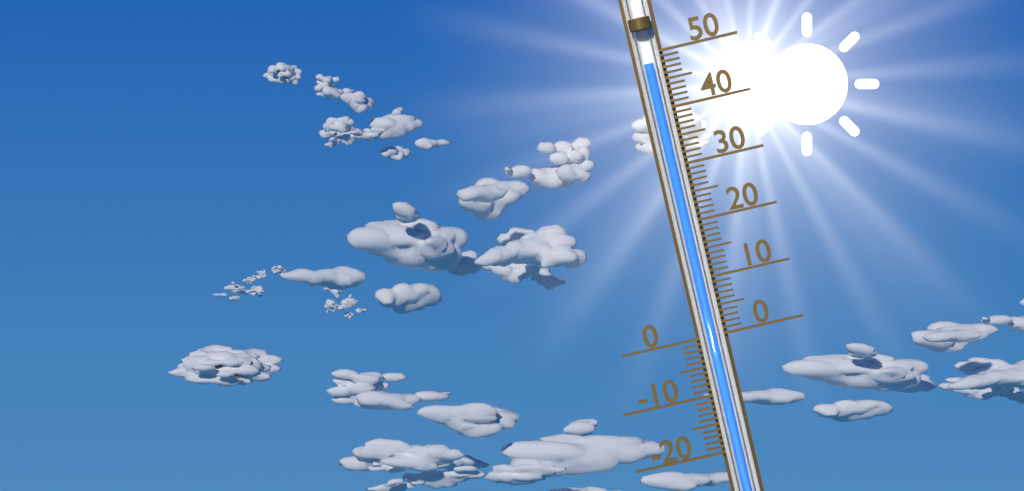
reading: 48 (no unit)
